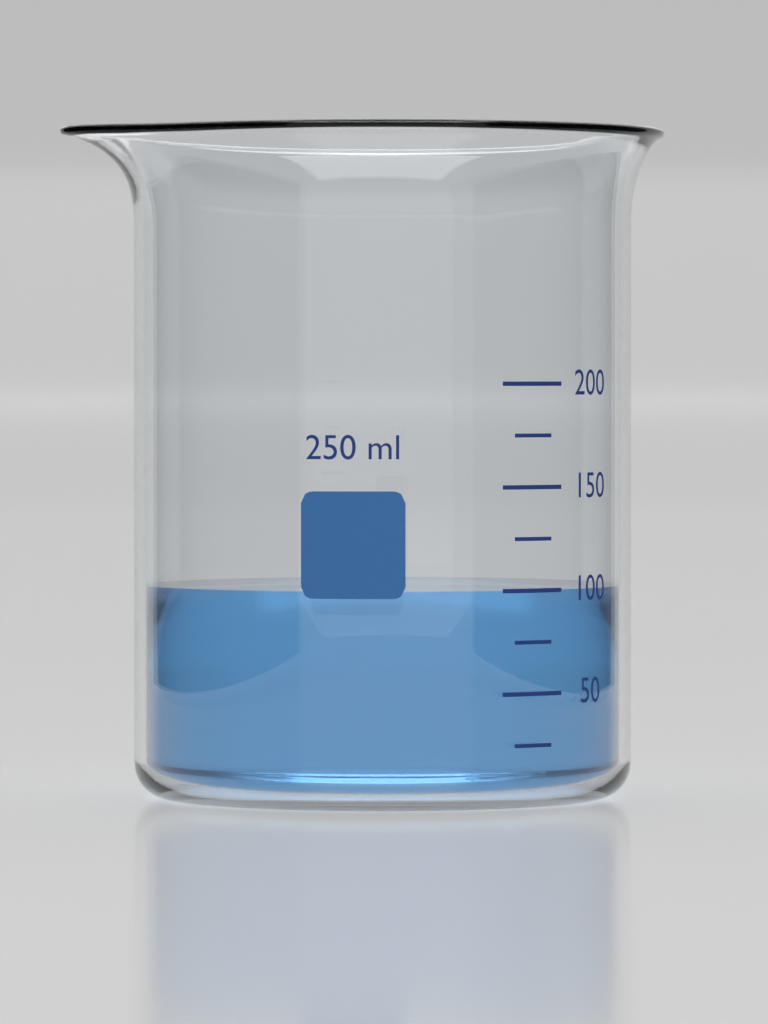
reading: 100 ml
